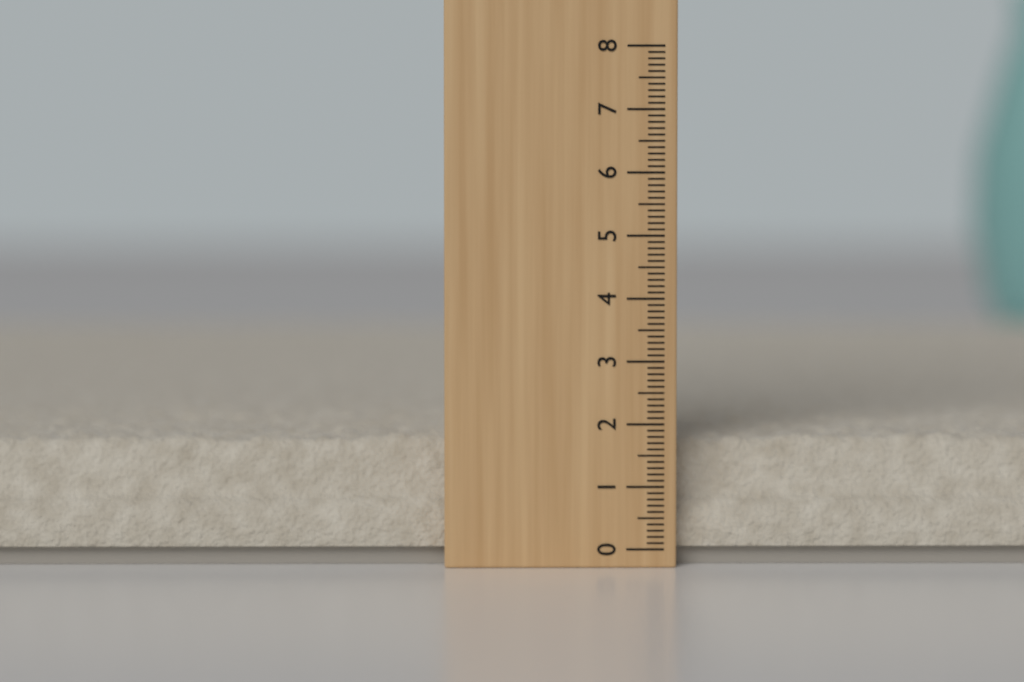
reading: 1.8 (no unit)
